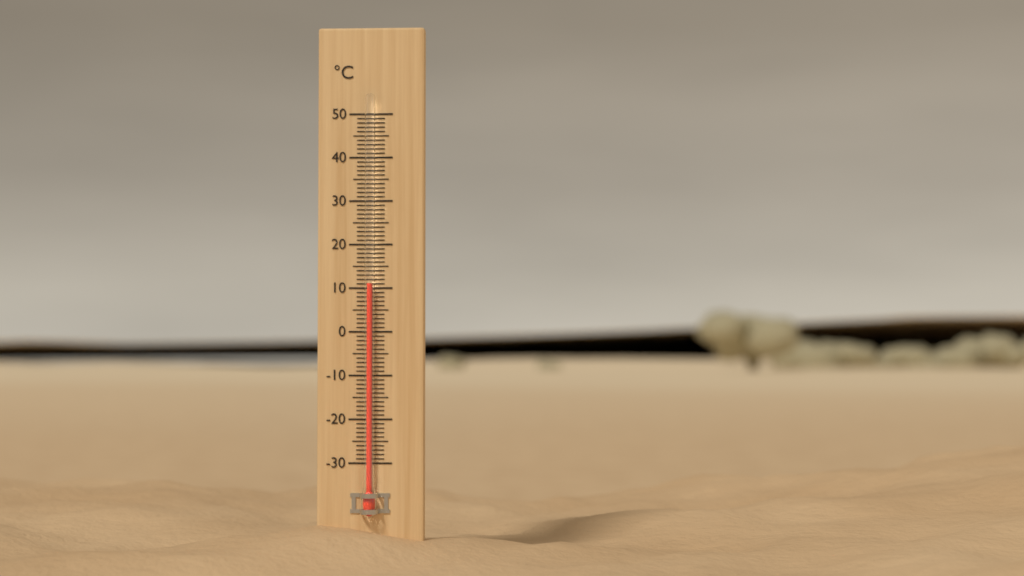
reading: 11 °C
